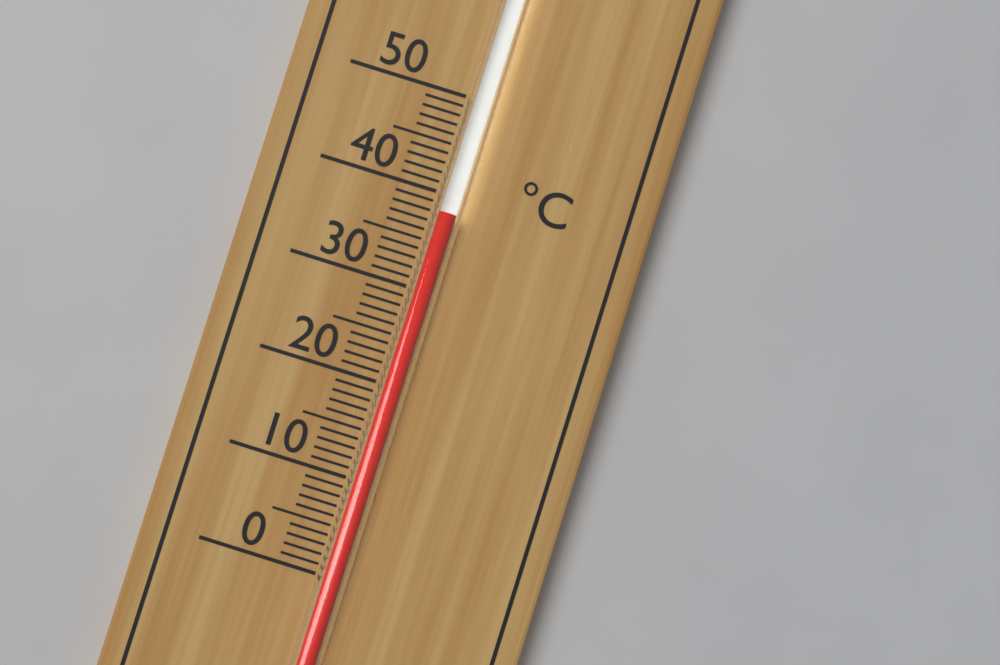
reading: 38 °C
